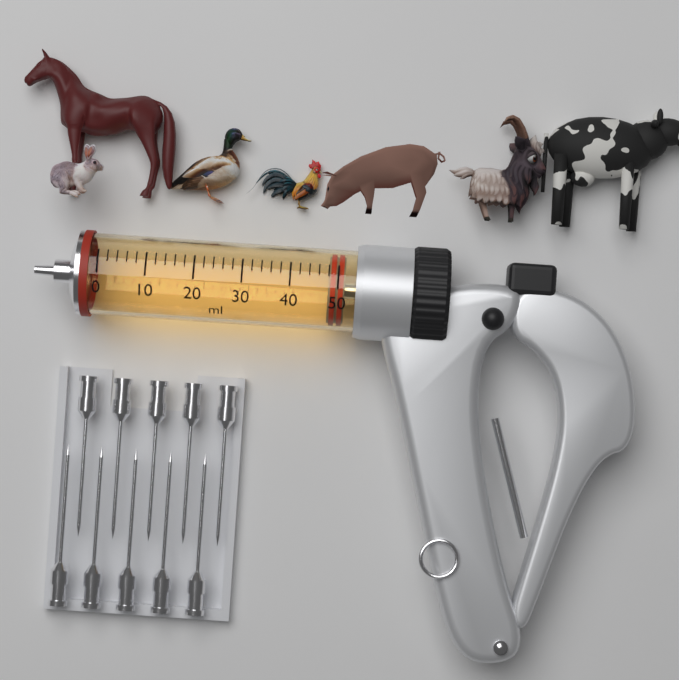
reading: 48 ml
